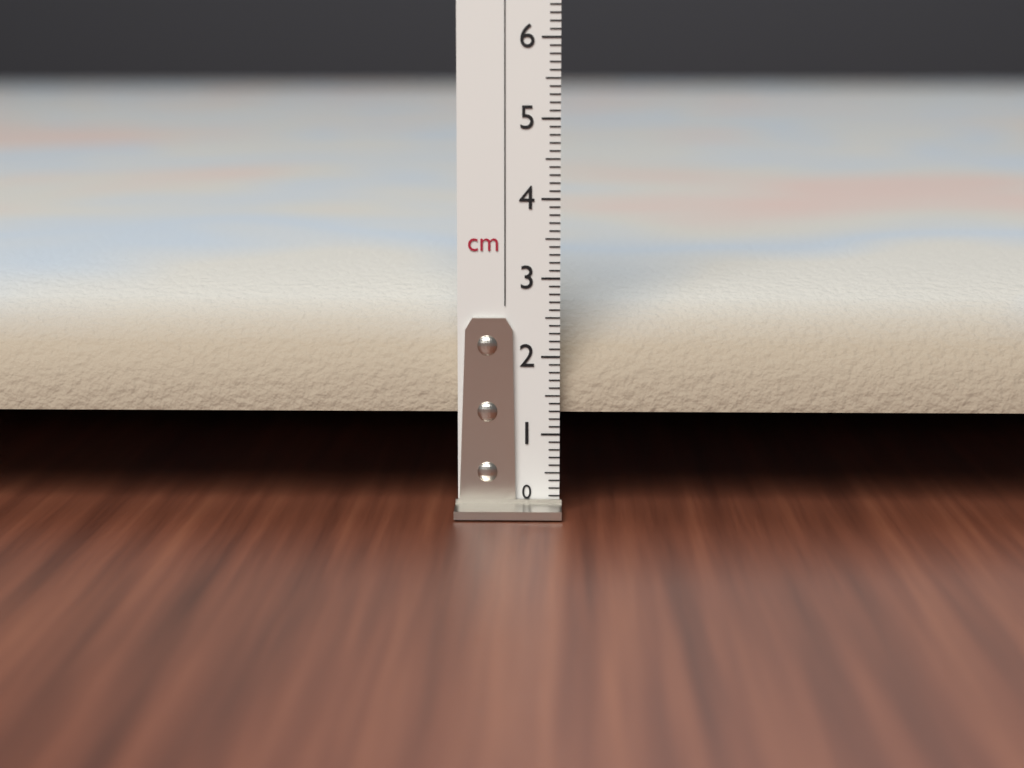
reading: 3.1 cm
